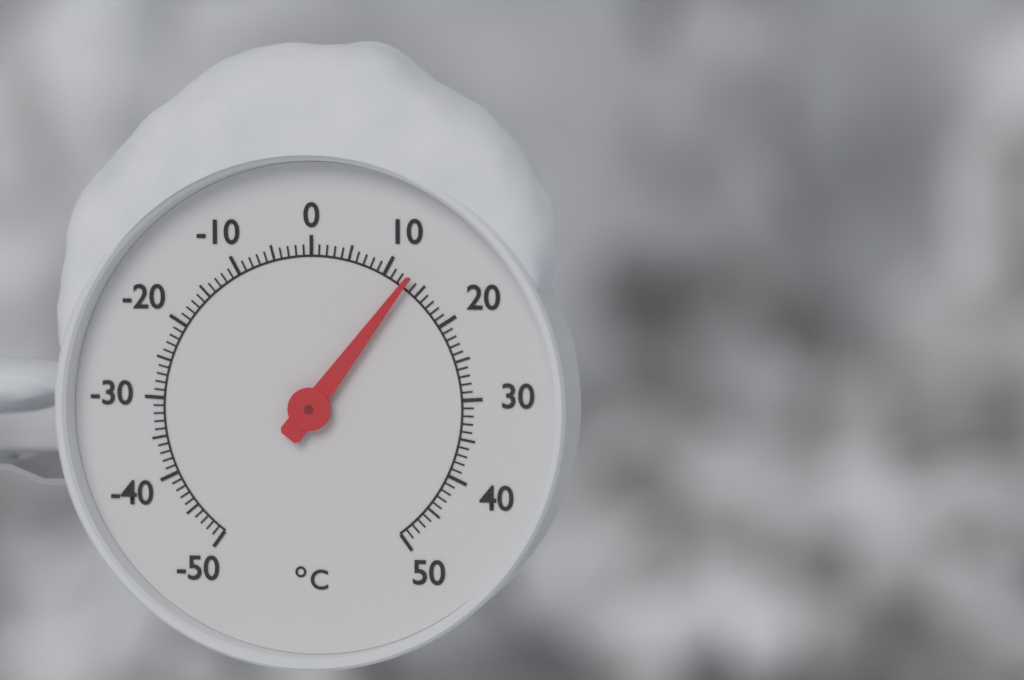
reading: 13 °C
